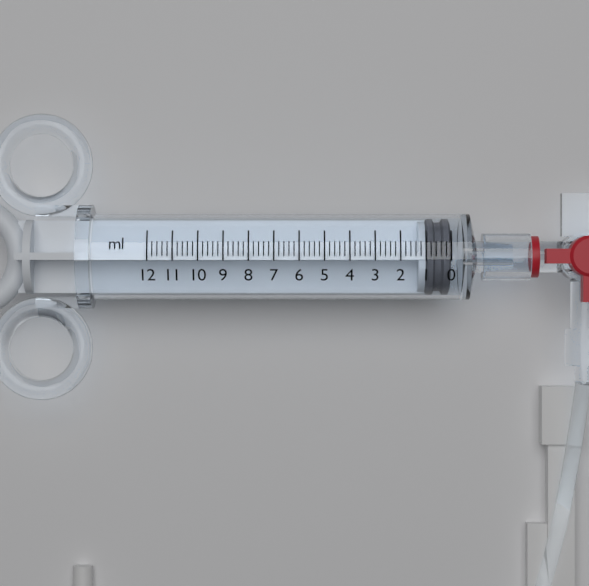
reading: 0.0 ml
